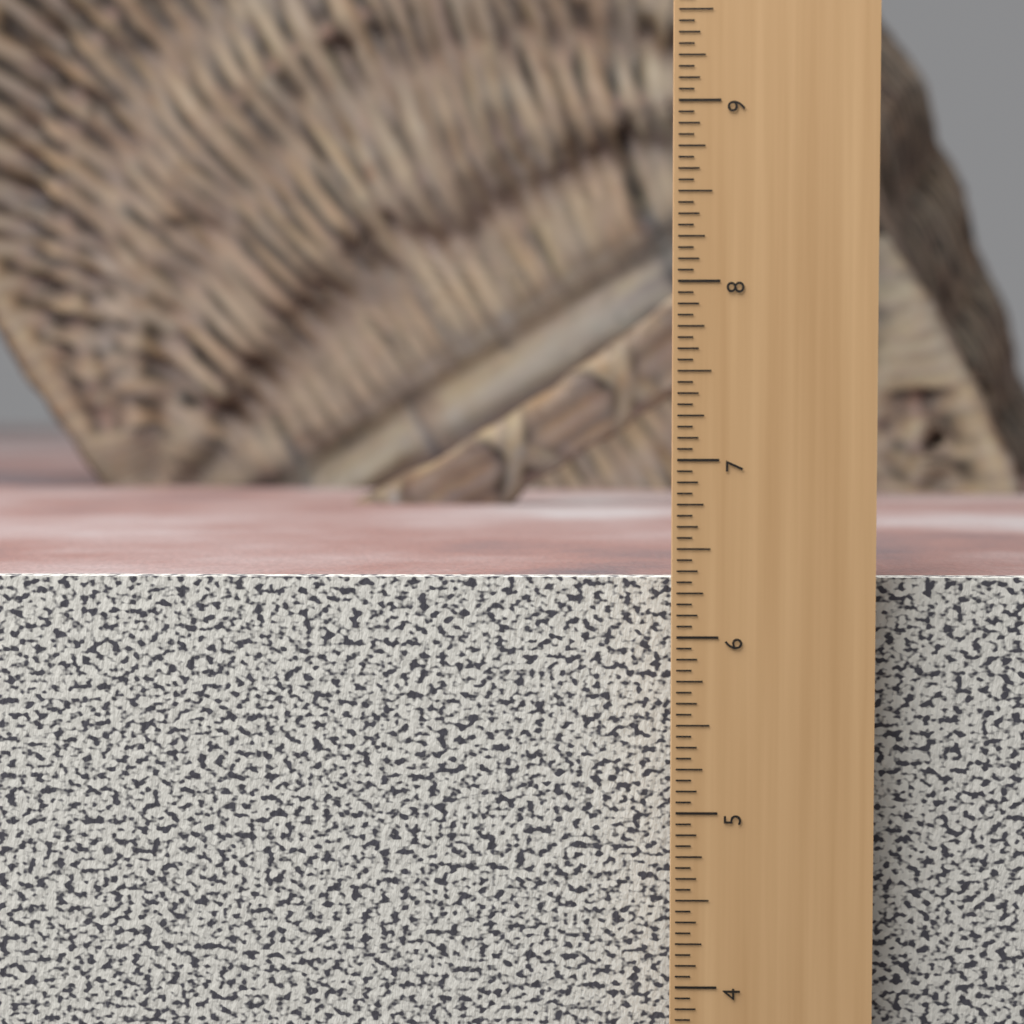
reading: 6.3125 in
